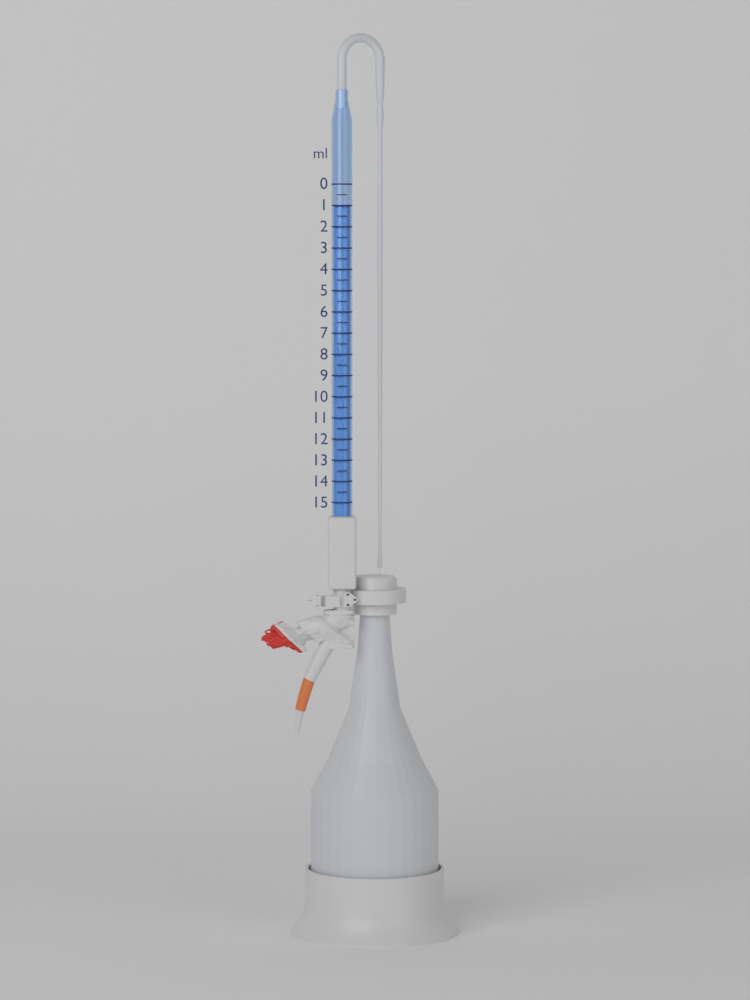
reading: 1.0 ml
